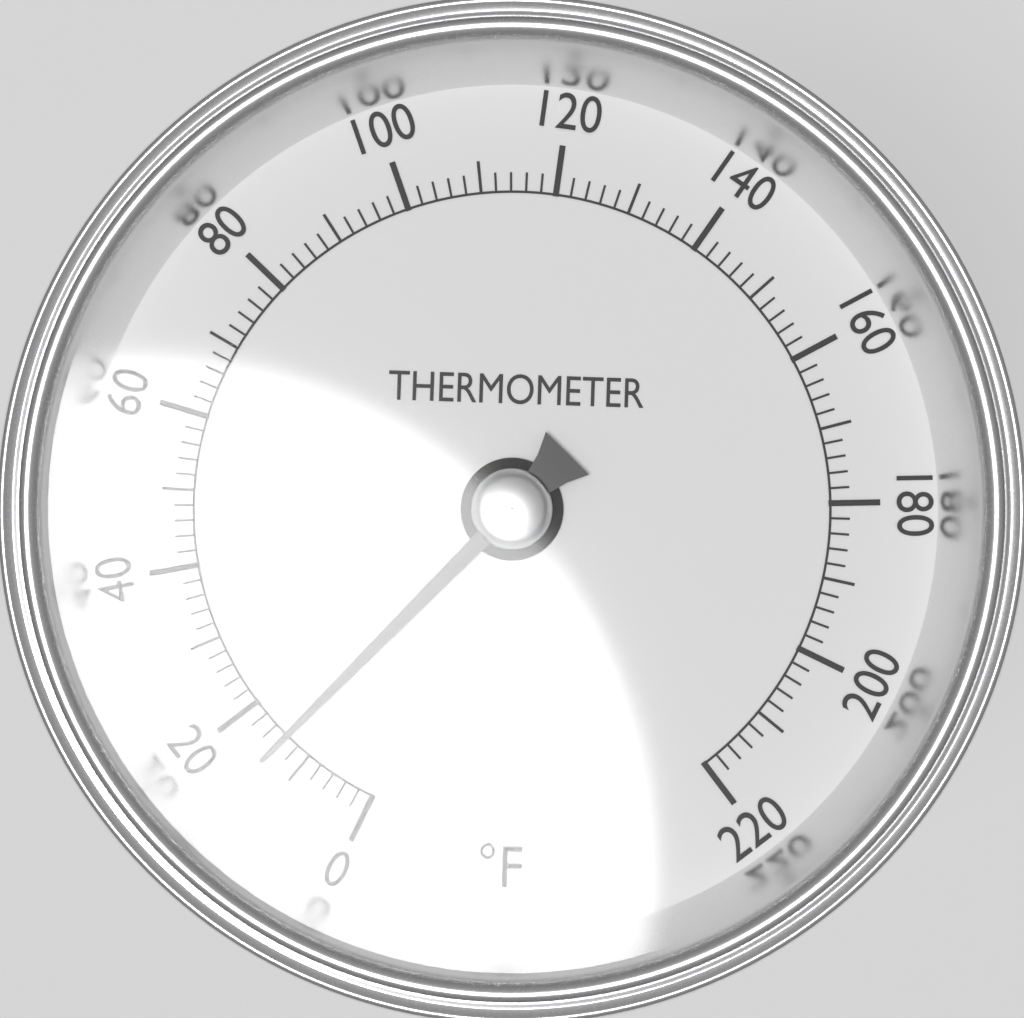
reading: 14 °F
